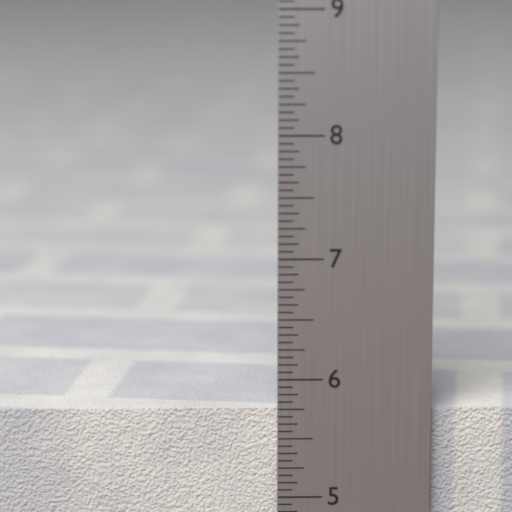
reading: 5.7500 in
